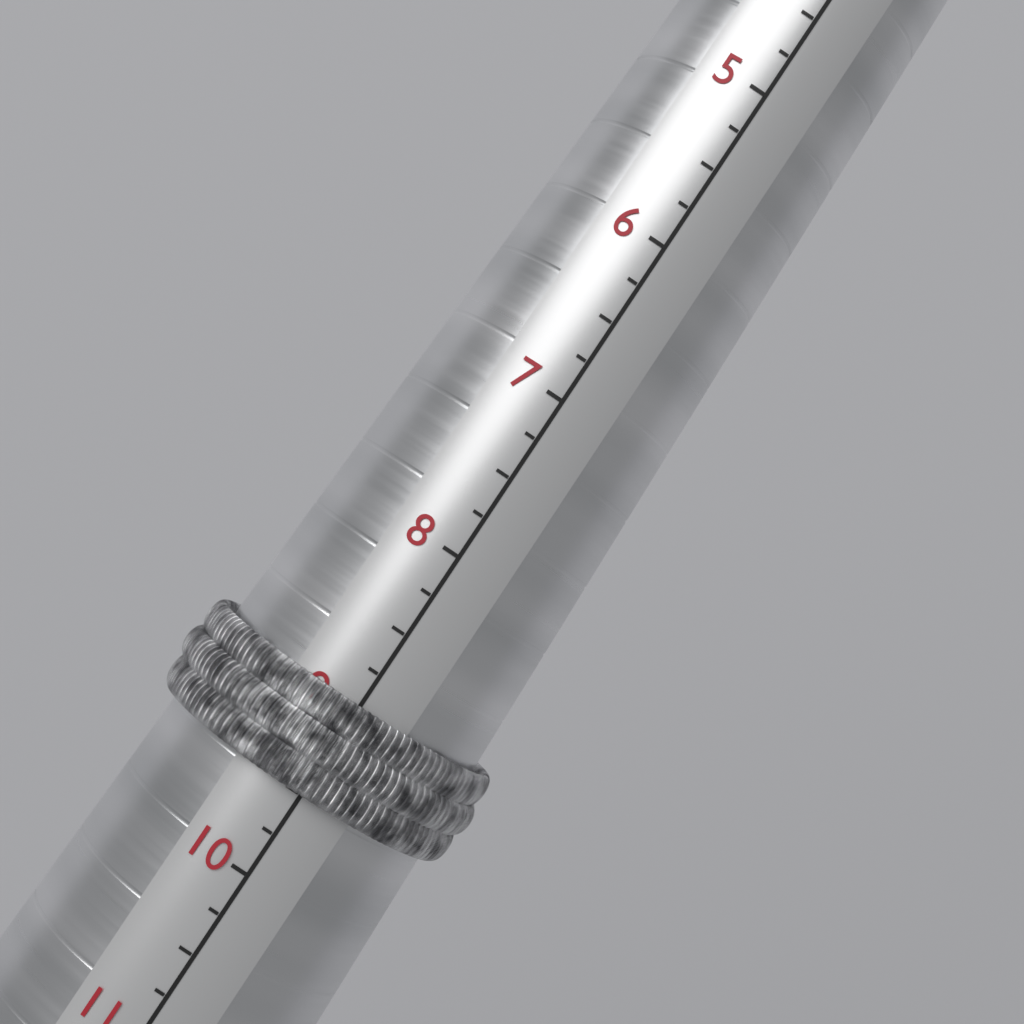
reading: 9.50 (no unit)
